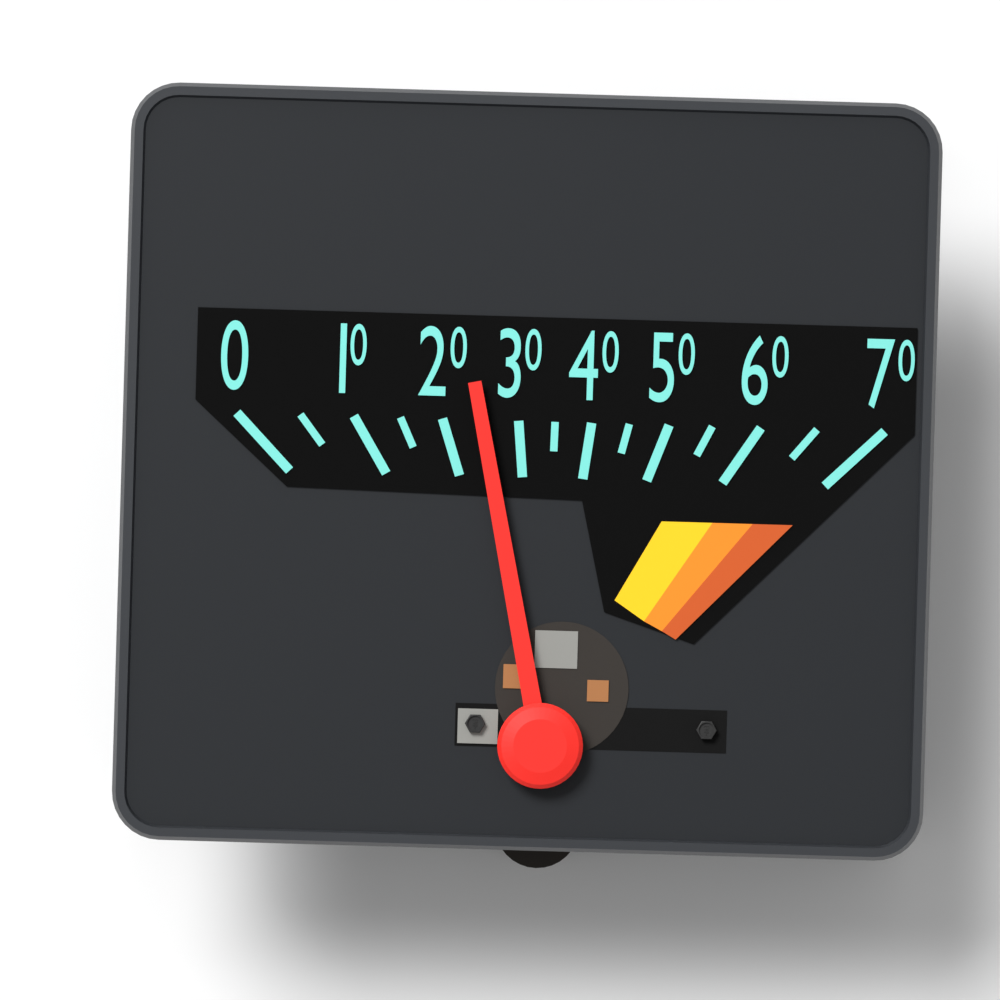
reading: 25 (no unit)
